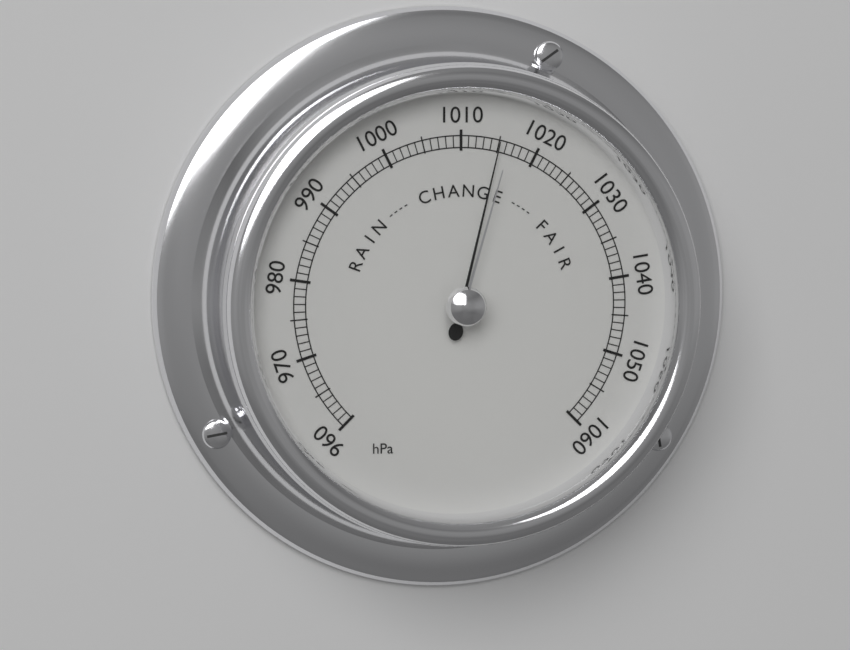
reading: 1015 hPa
